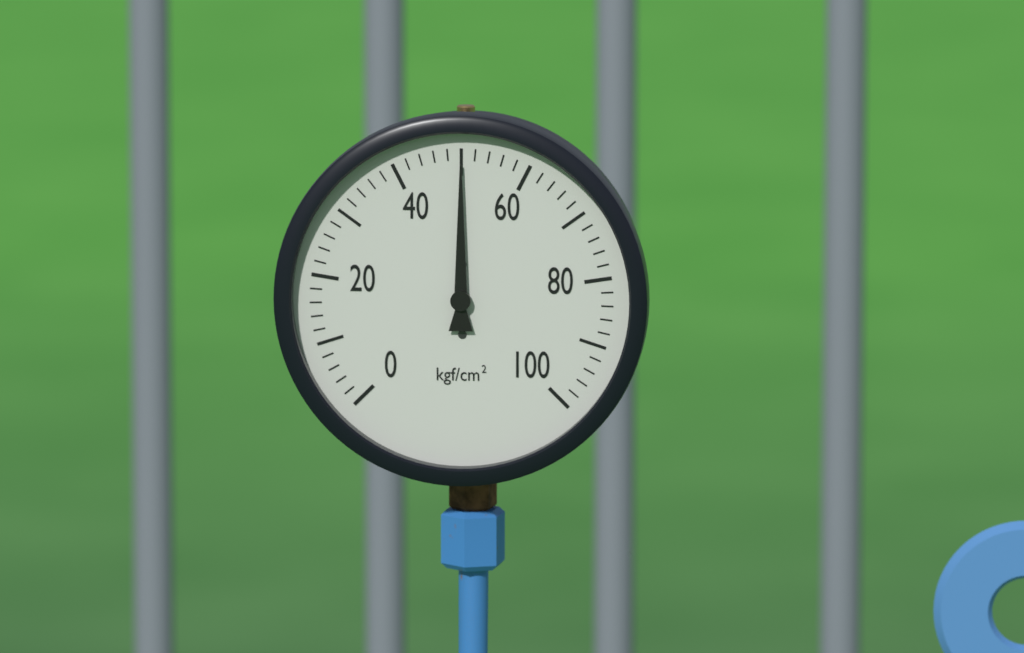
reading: 50 kgf/cm²
